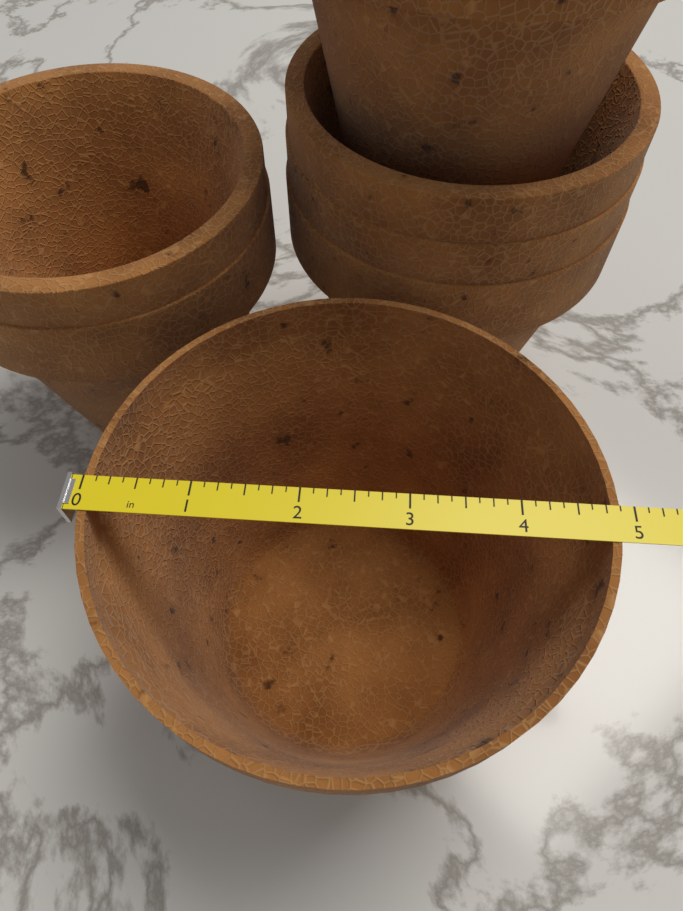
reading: 4.875 in
